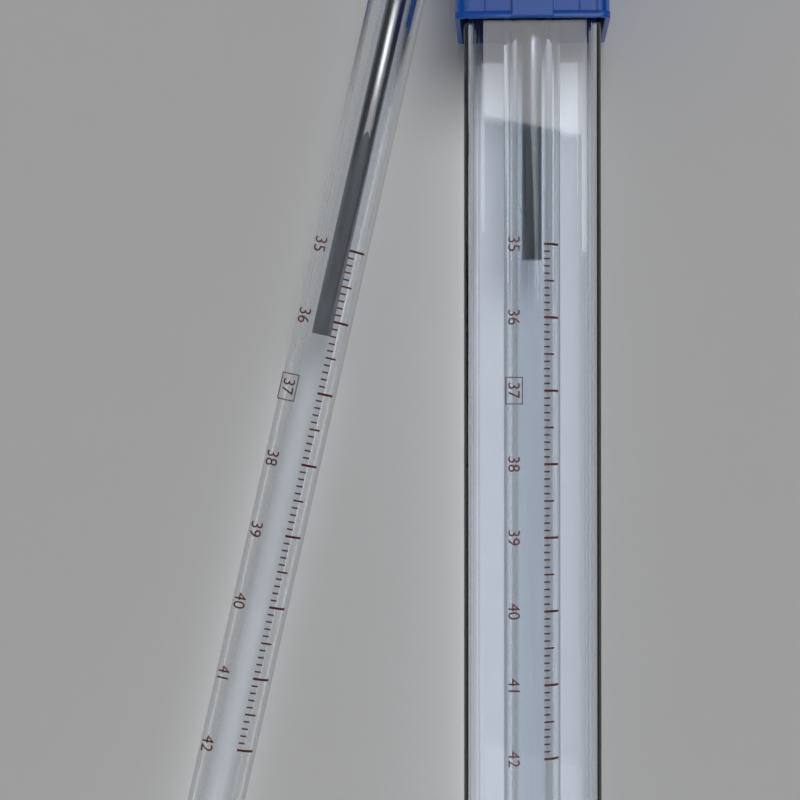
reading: 36.2 °C
